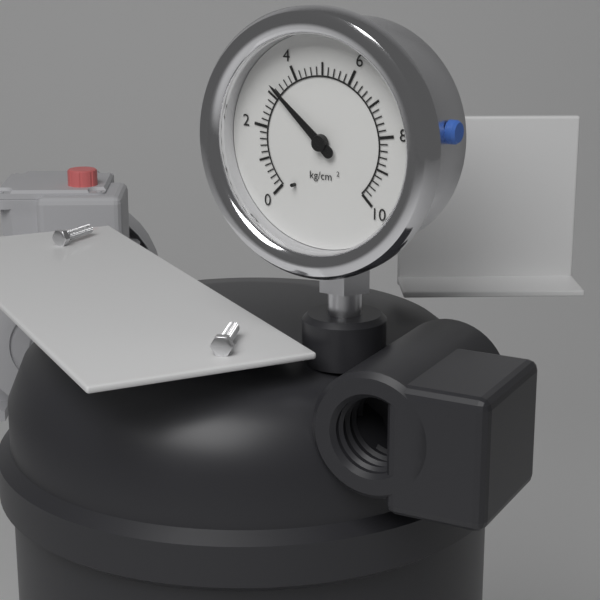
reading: 3.2 kg/cm²
